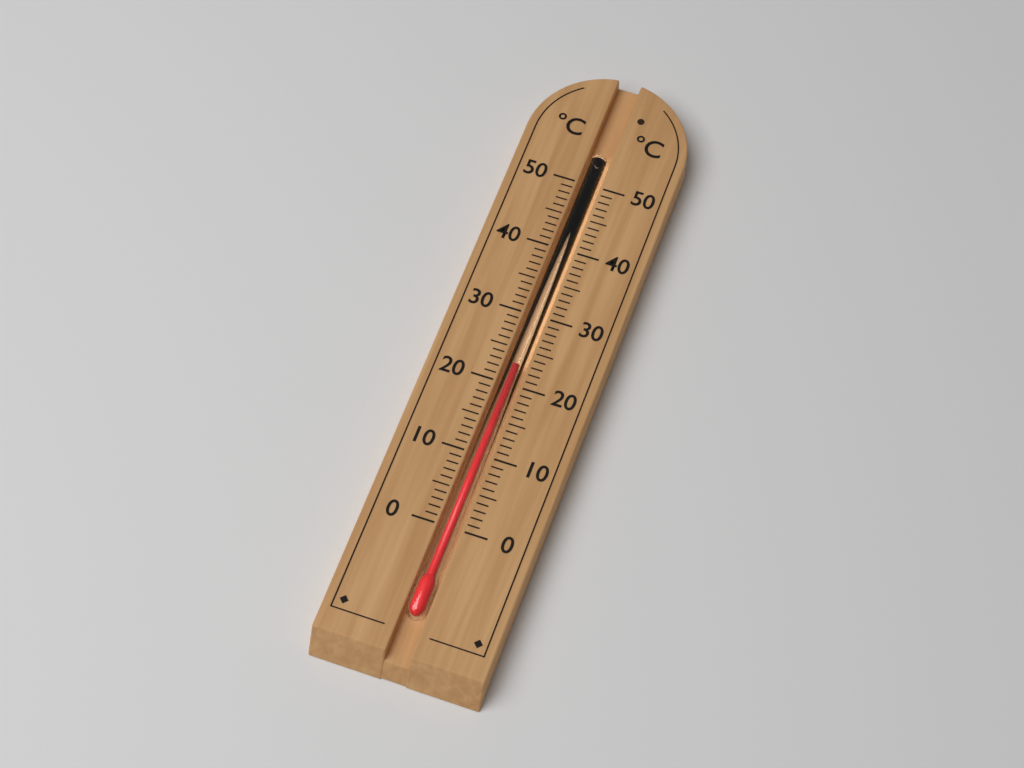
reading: 23 °C
